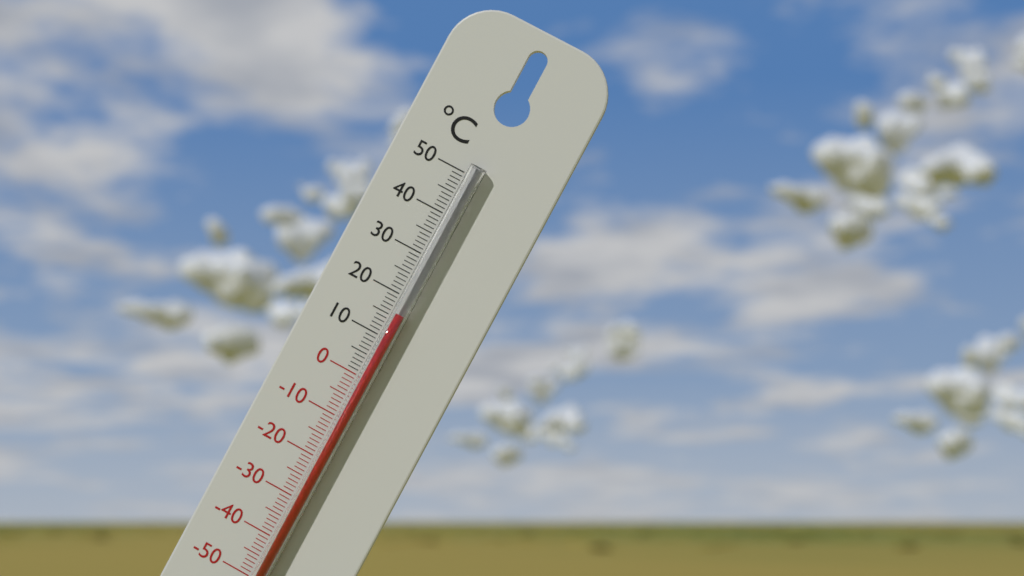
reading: 16 °C
